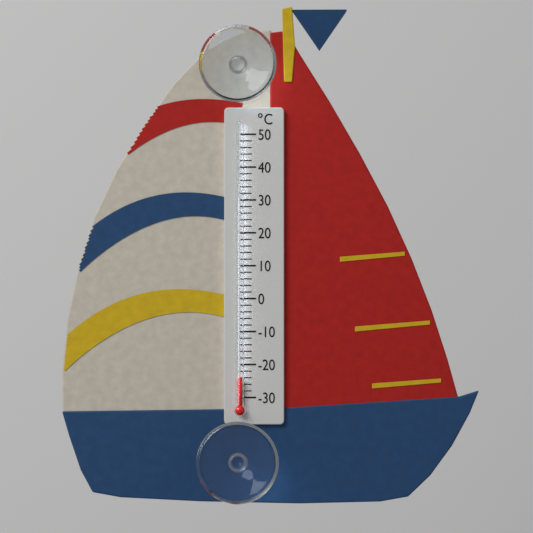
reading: -24 °C
